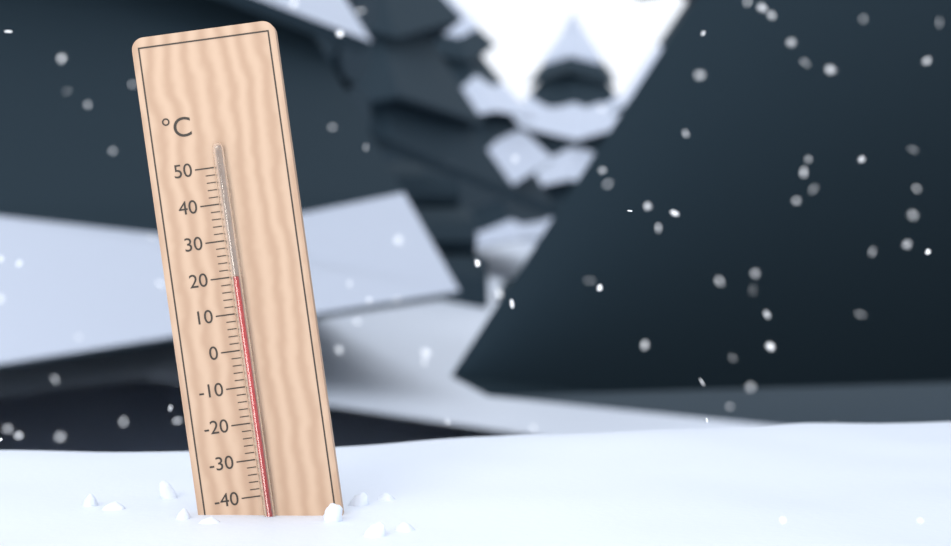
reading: 20 °C
